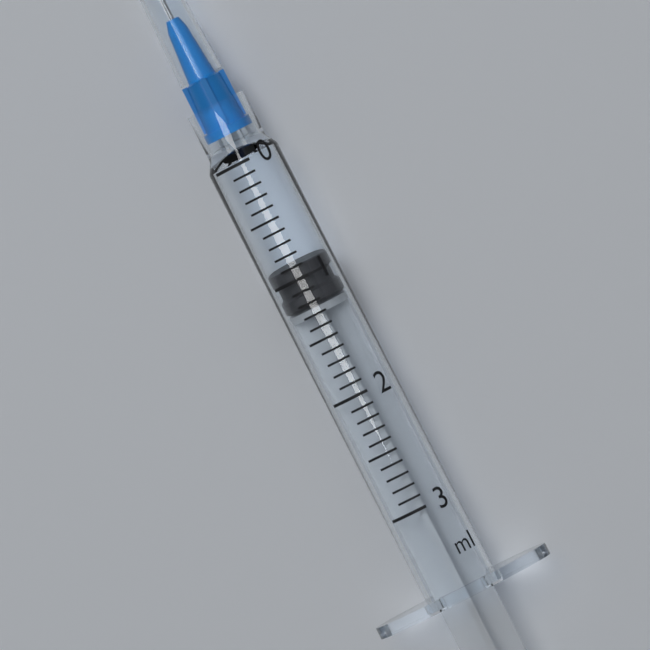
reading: 0.9 ml
